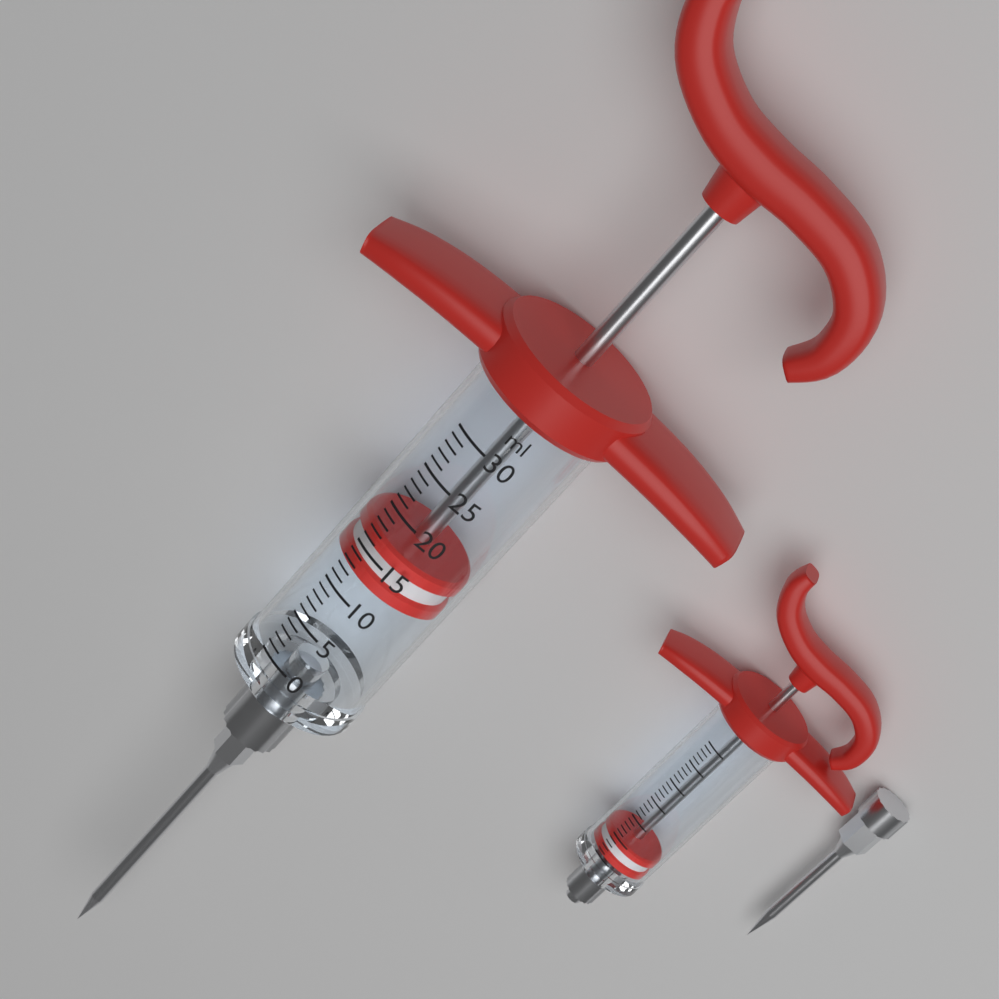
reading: 12 ml
